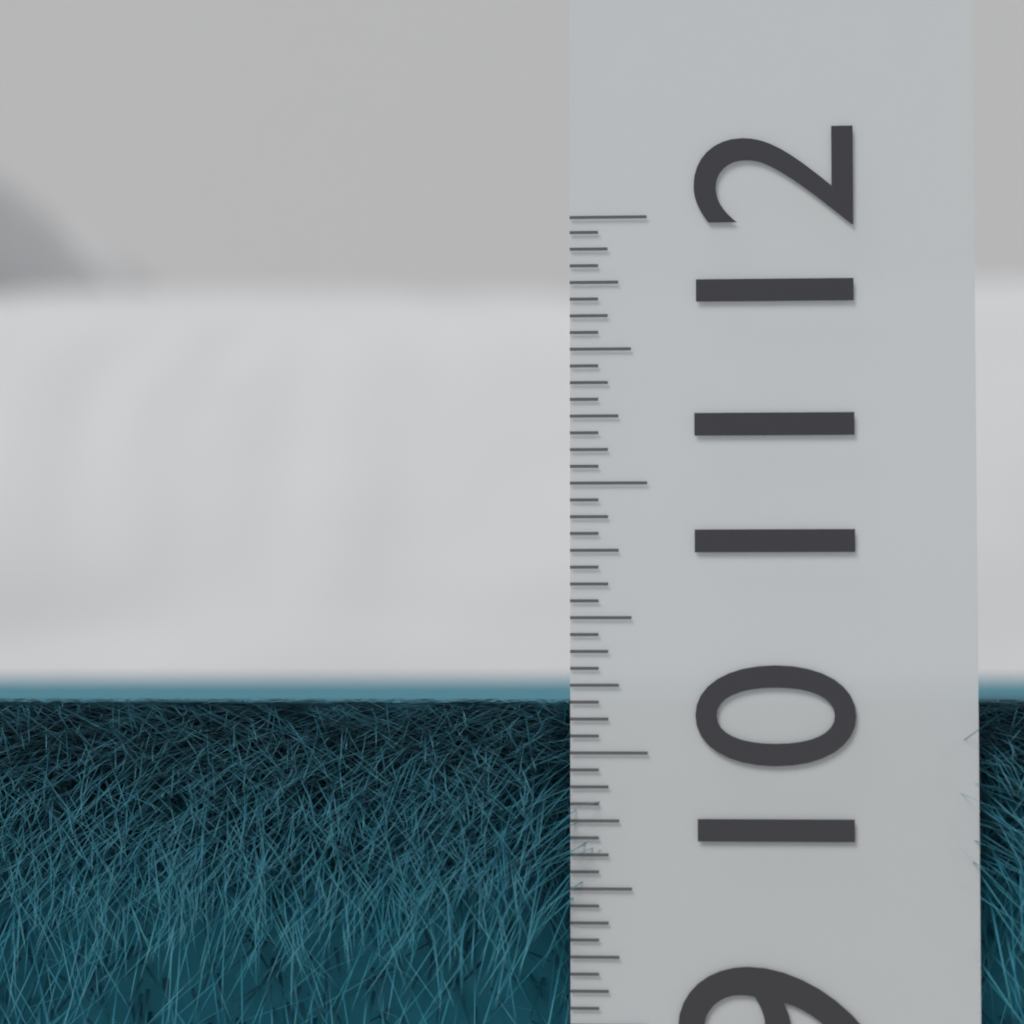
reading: 10.1875 (no unit)
